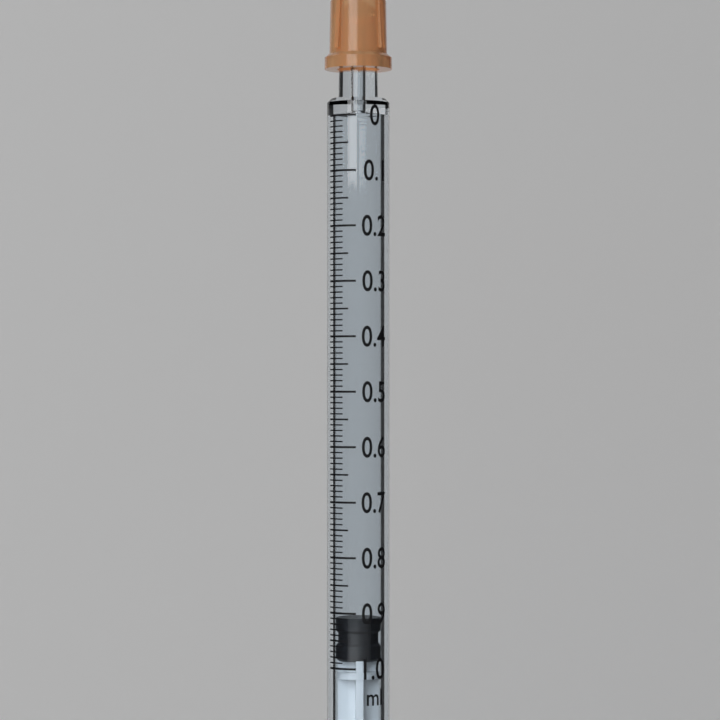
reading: 0.91 ml
